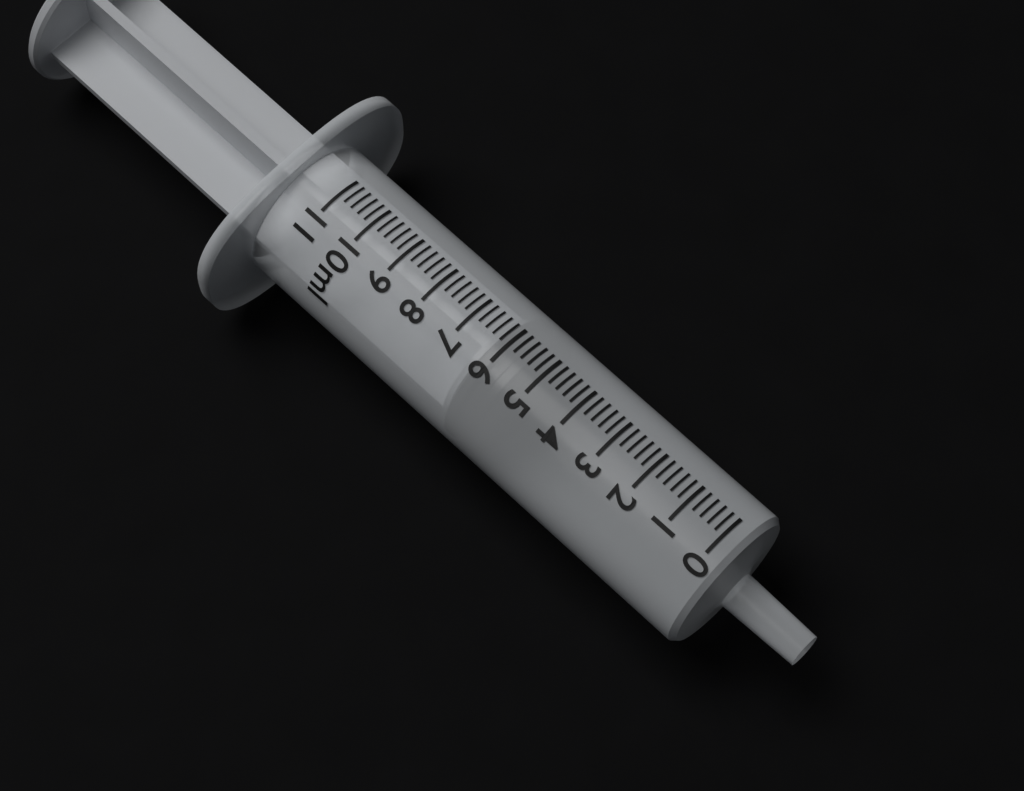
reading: 5.4 ml
